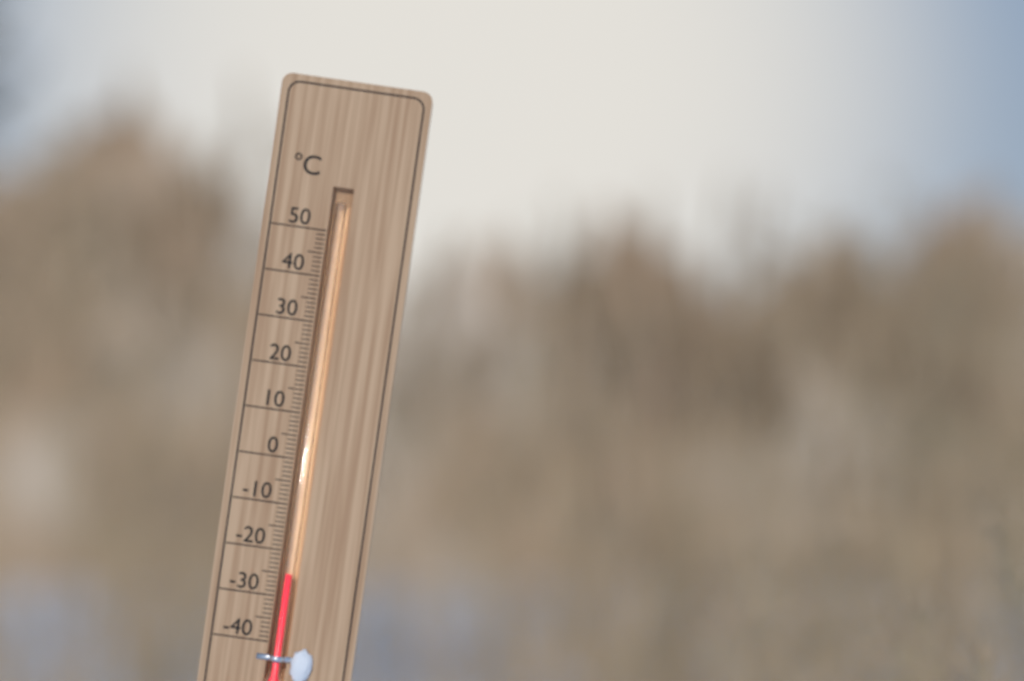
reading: -25 °C
